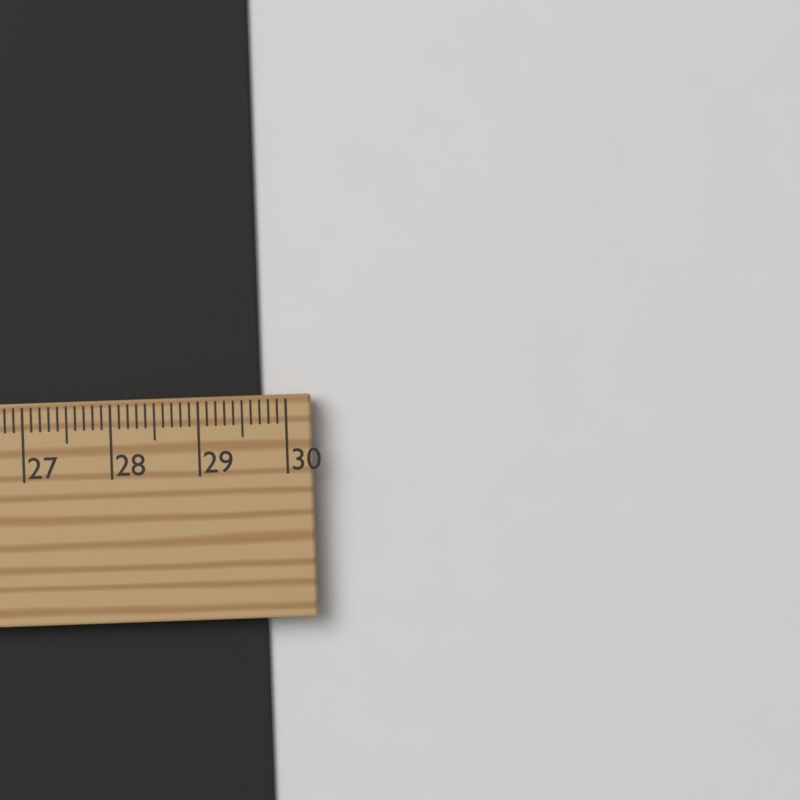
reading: 29.7 cm
